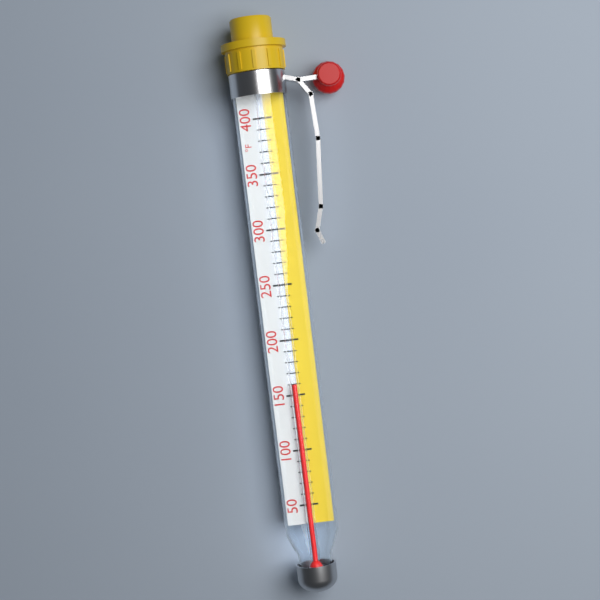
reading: 160 °F
